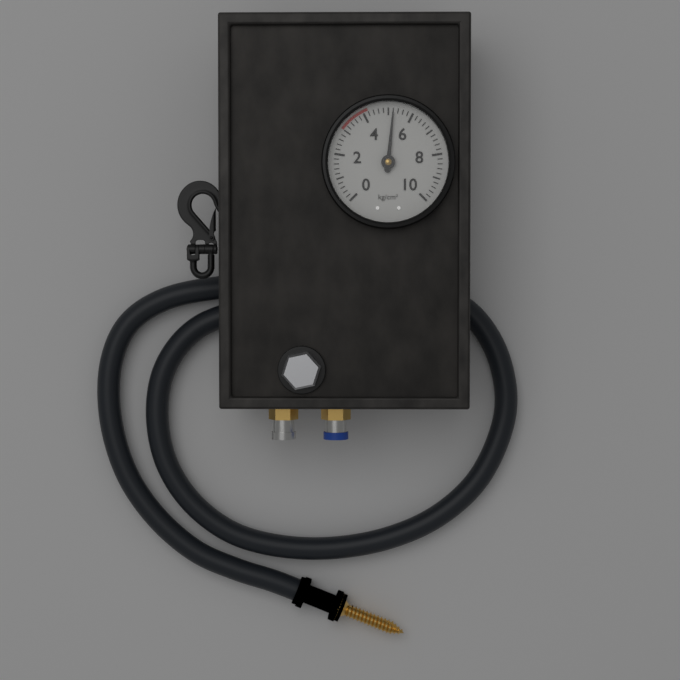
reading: 5.2 kg/cm²
